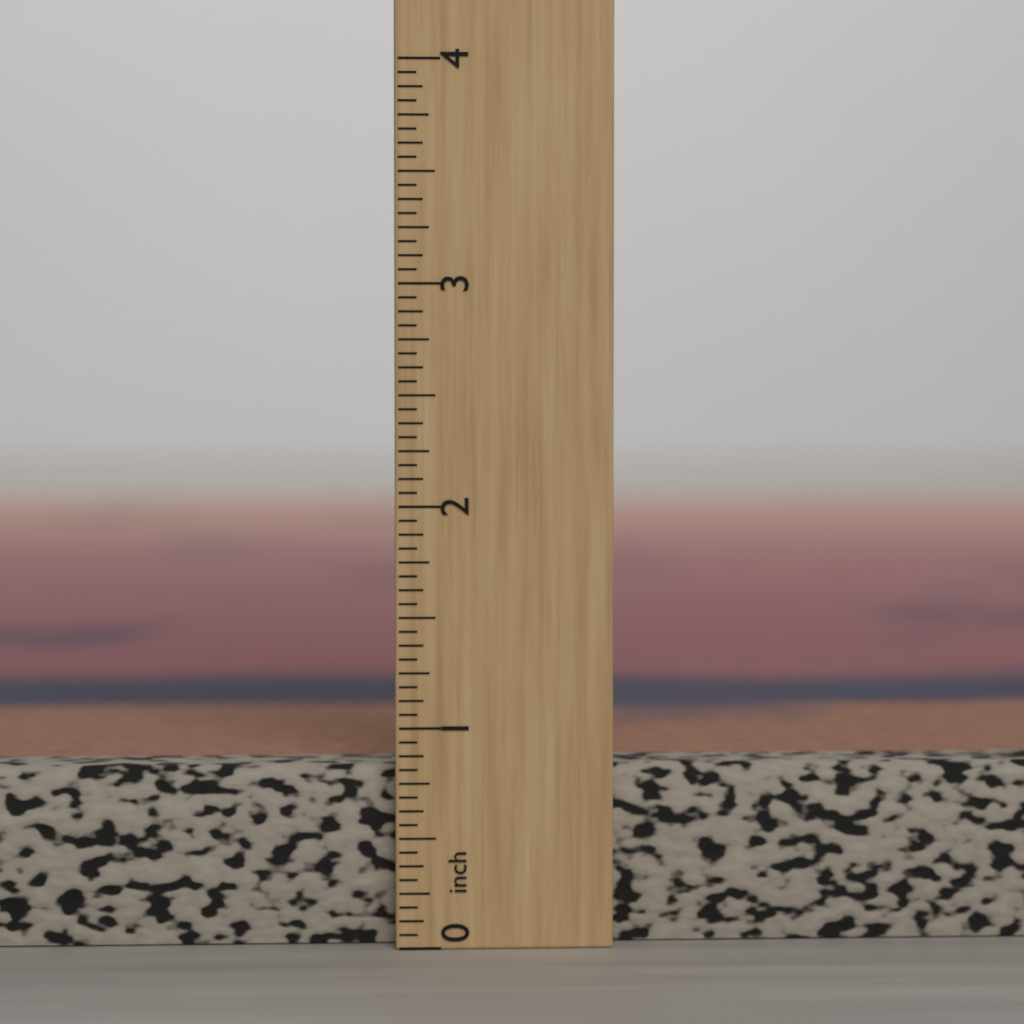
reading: 0.8125 inch
